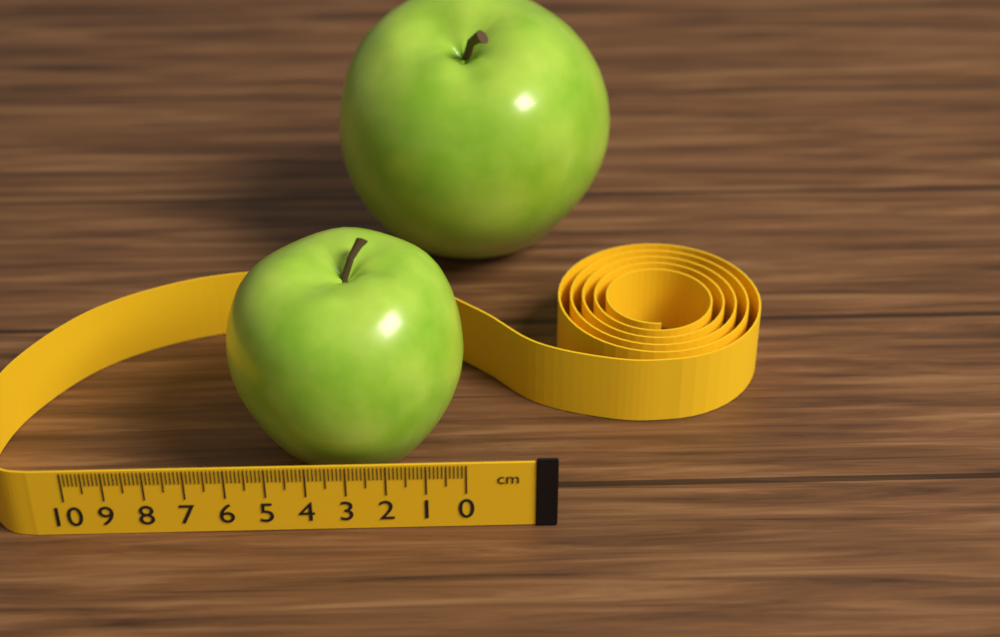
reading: 6.1 cm
